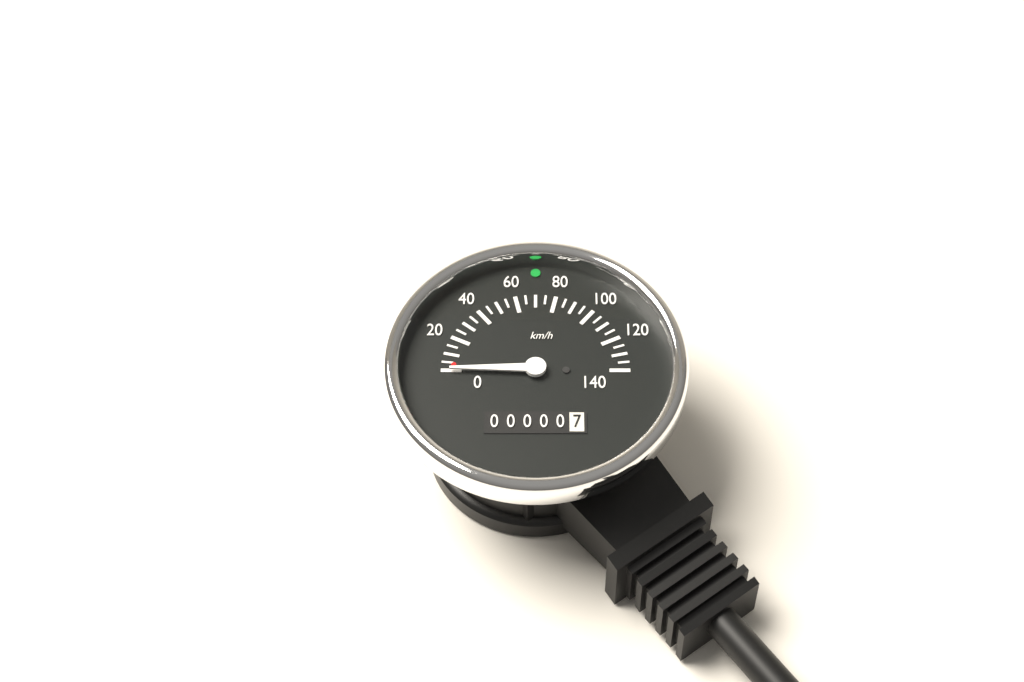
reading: 0 km/h
